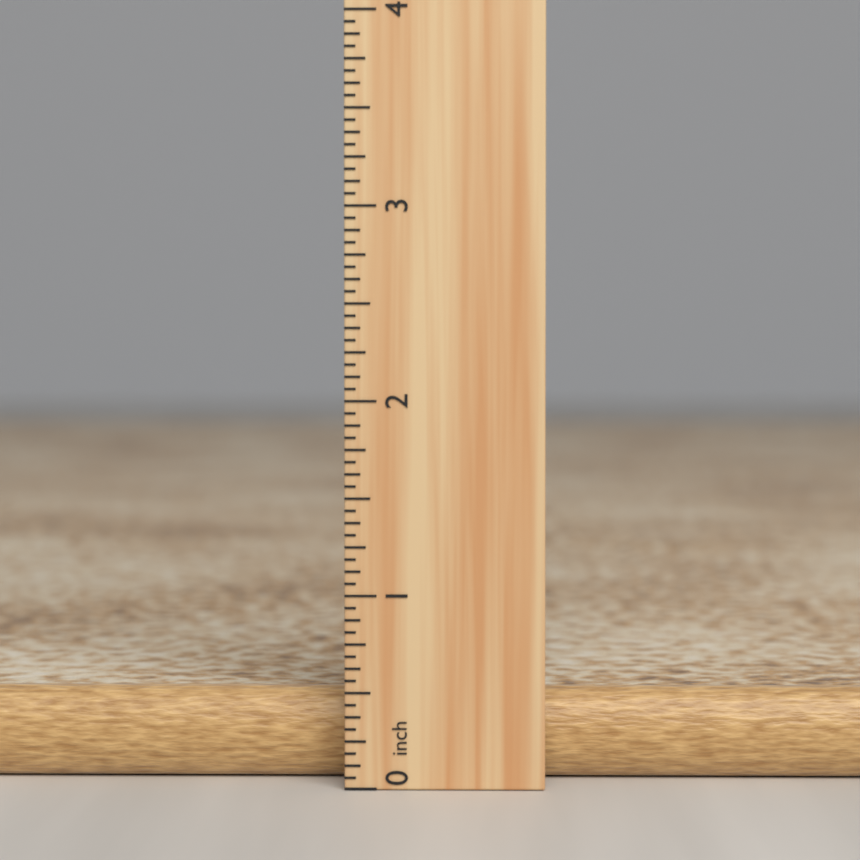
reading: 0.5625 inch
